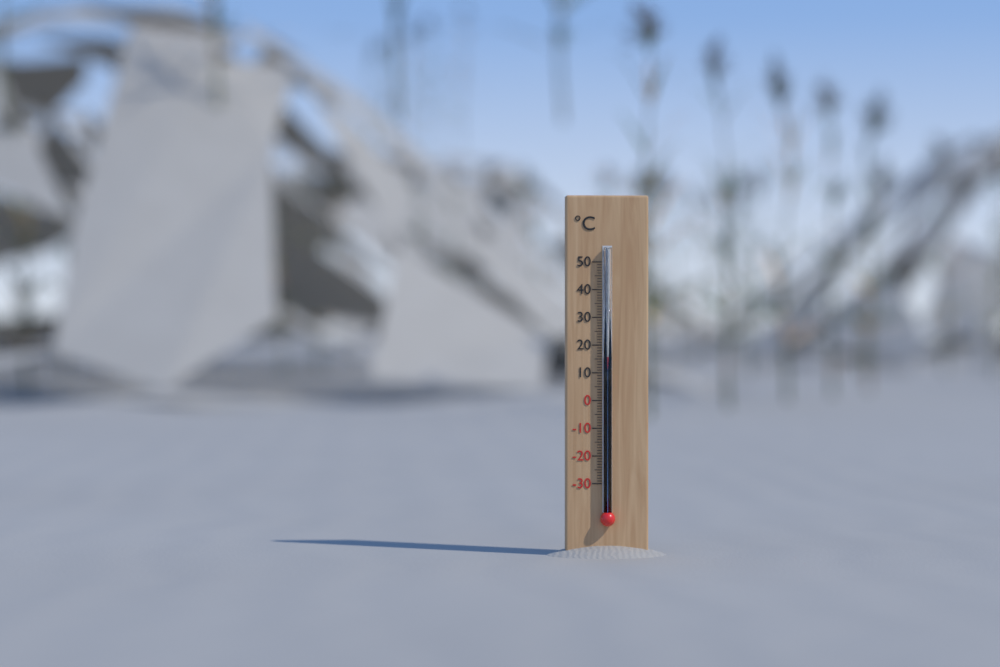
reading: 16 °C
